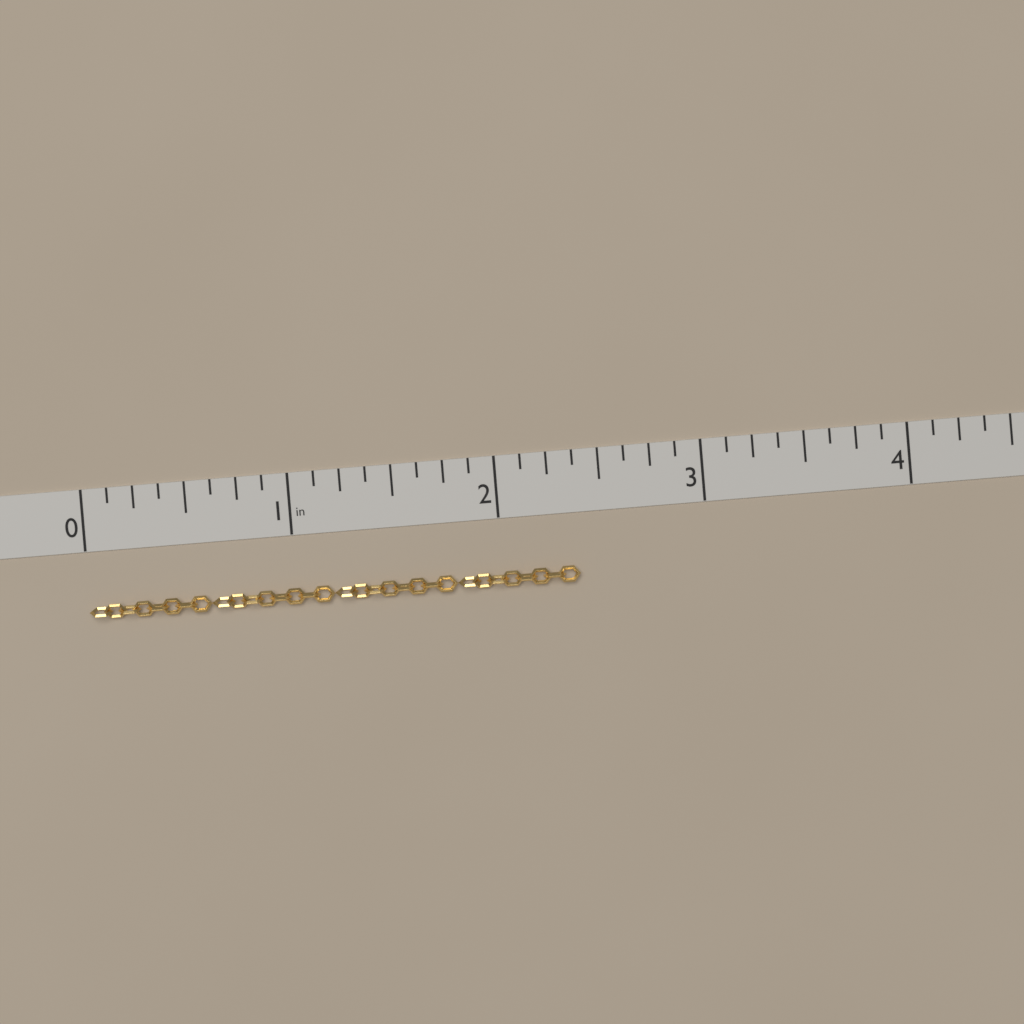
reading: 2.375 in
